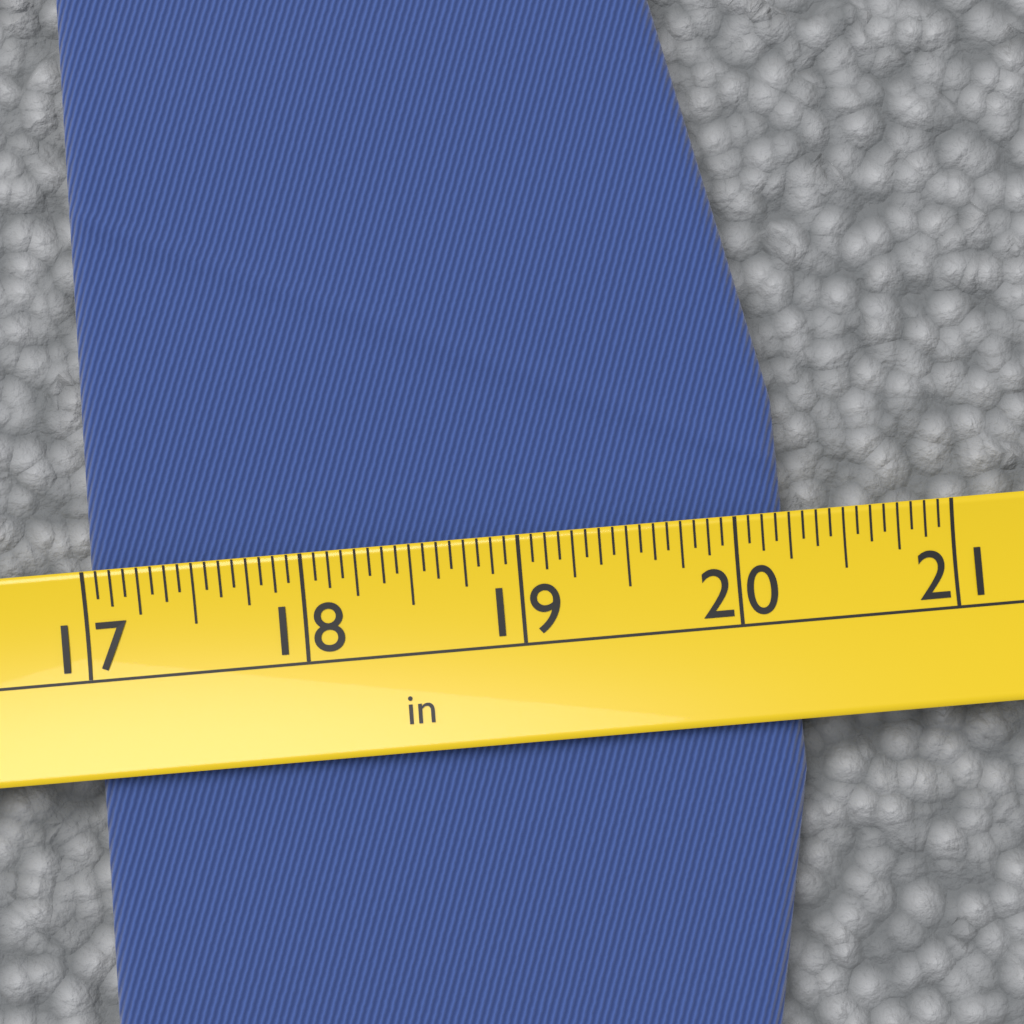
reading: 20.2500 in
